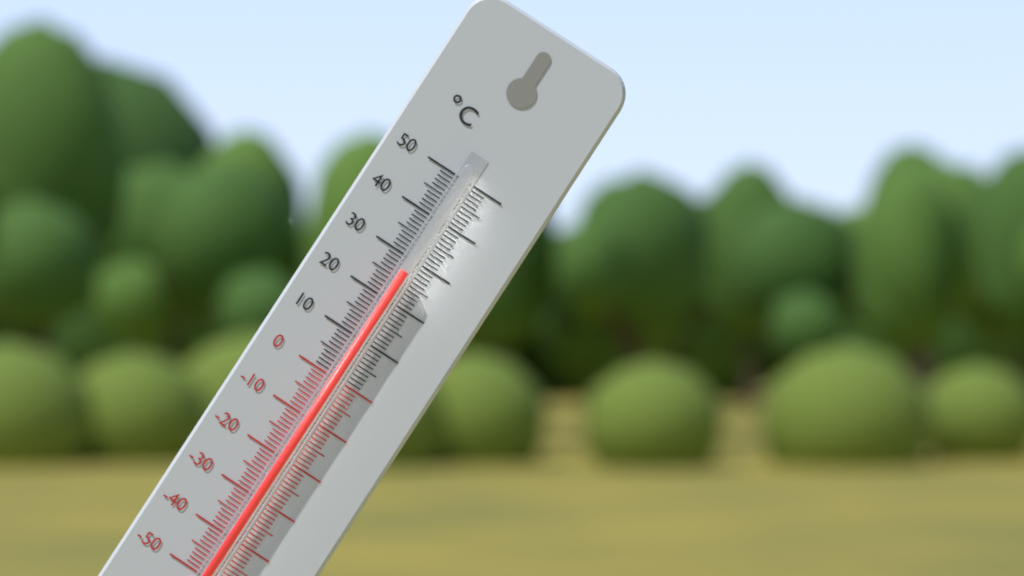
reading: 27 °C
